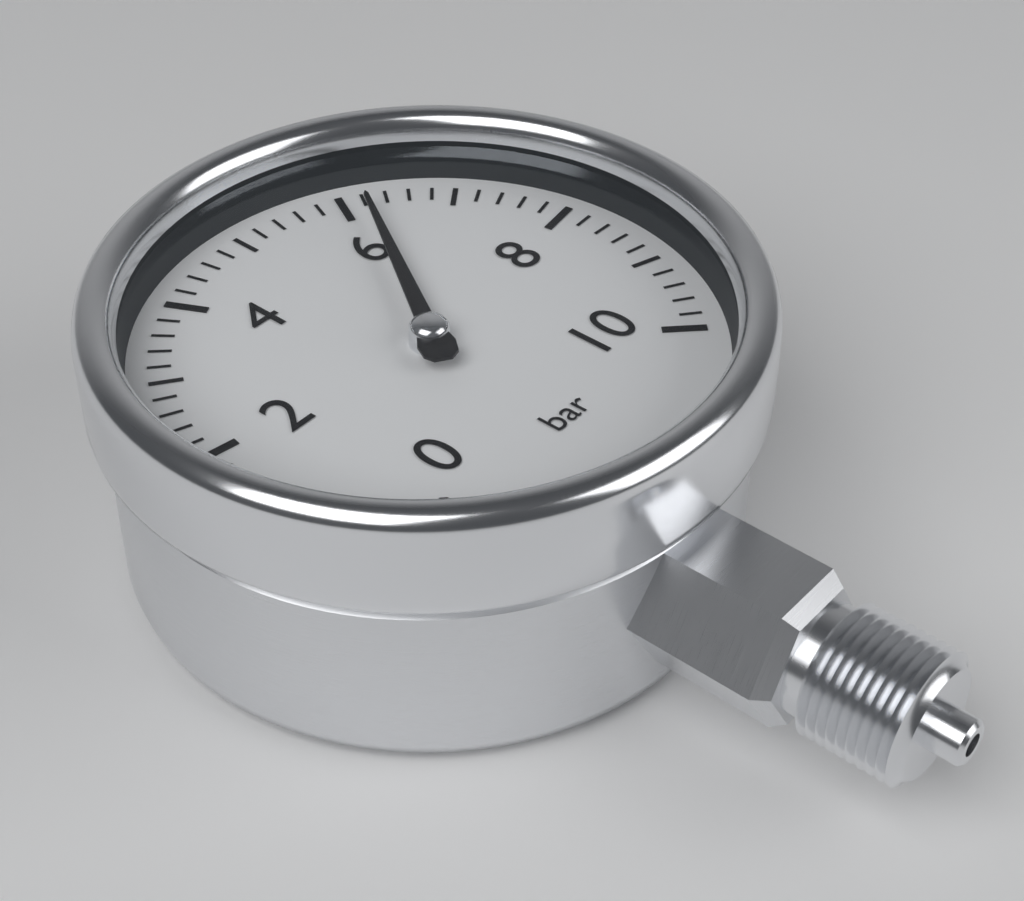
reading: 6.2 bar
